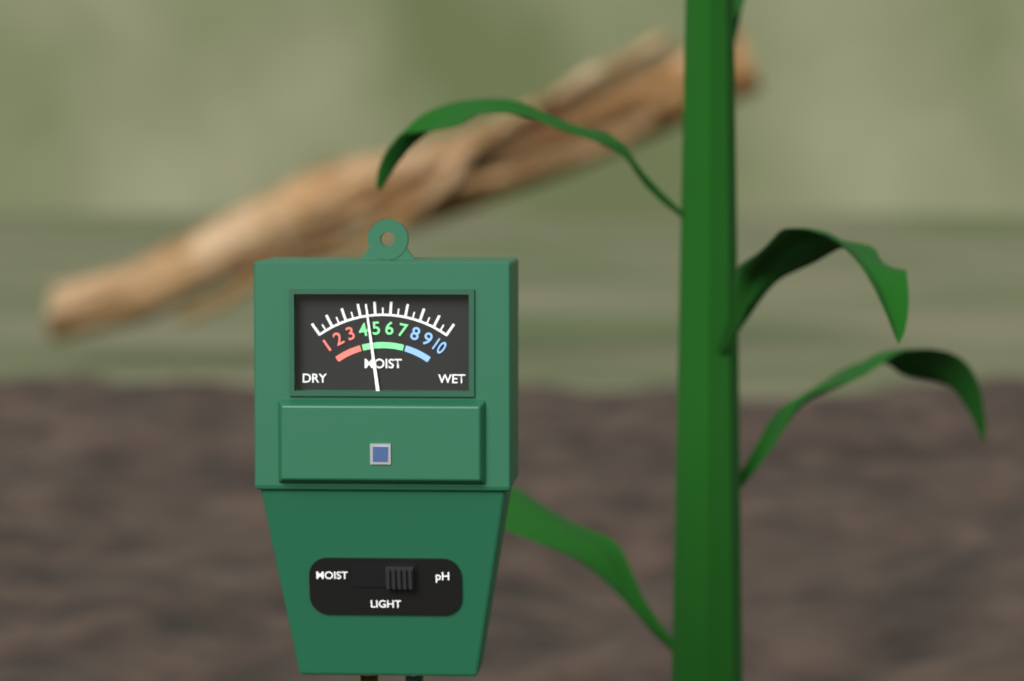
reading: 4.5 (no unit)
